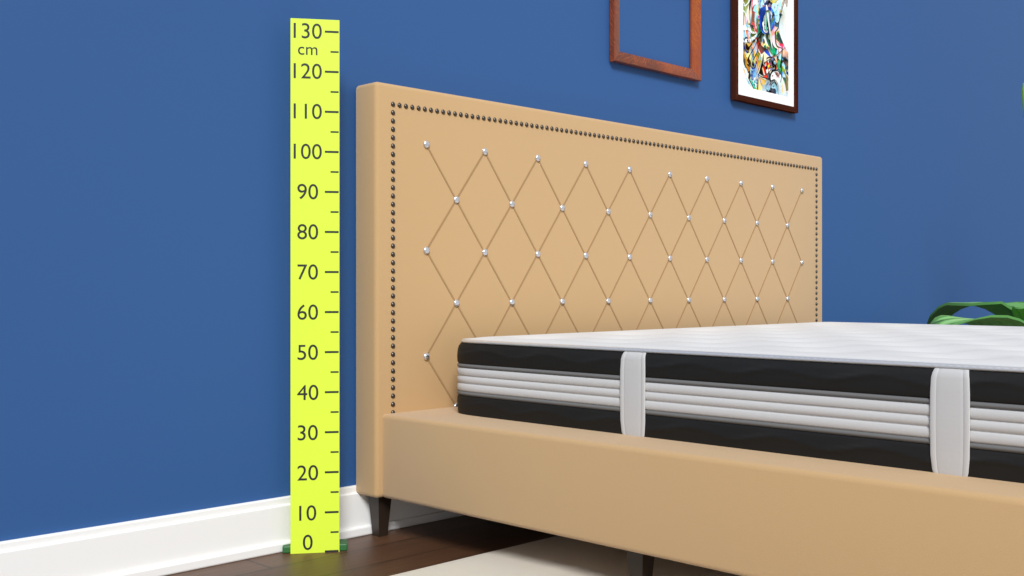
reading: 120 cm
